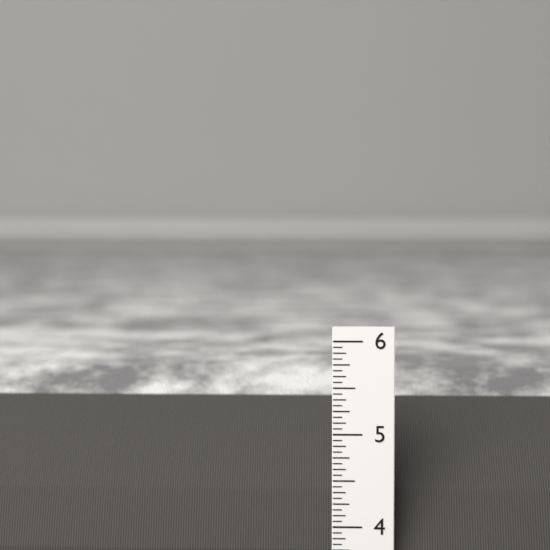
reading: 5.5625 in
